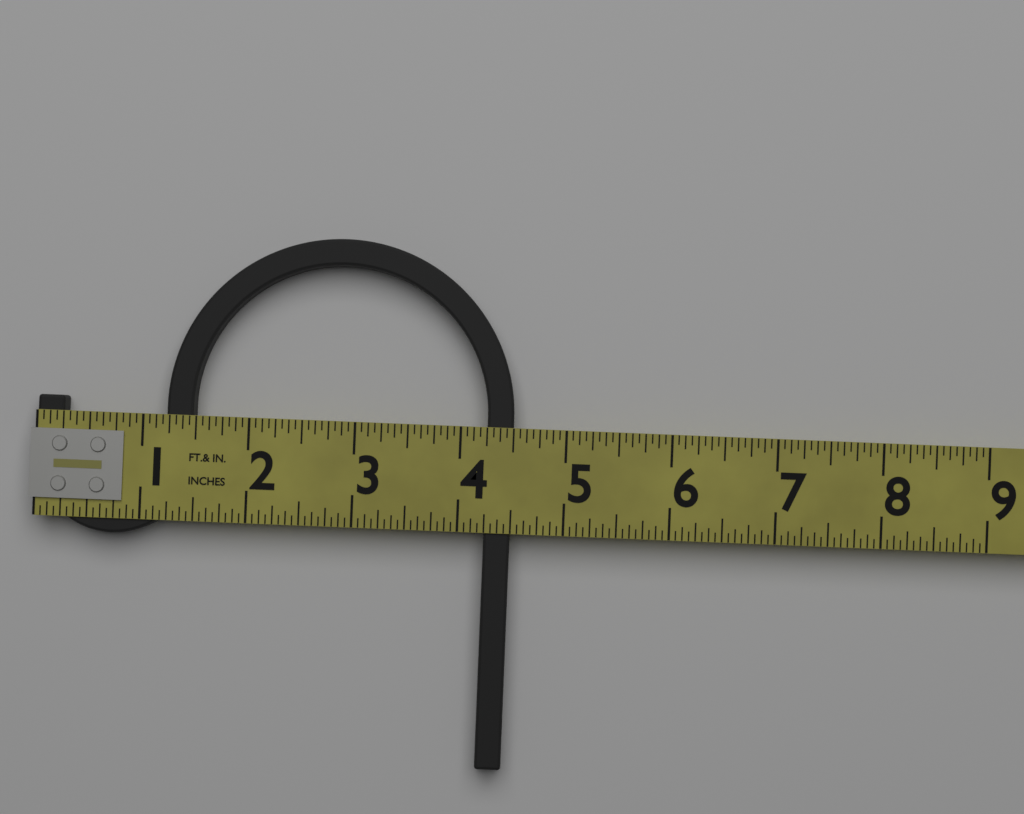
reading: 4.5000 in
